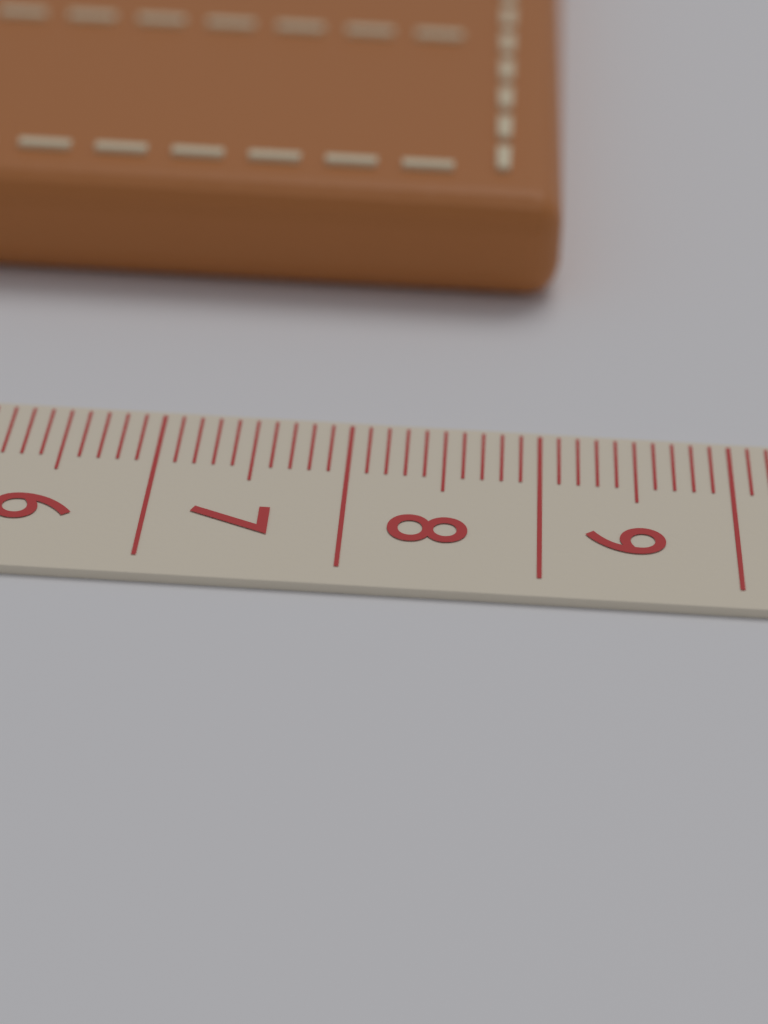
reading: 9.1 cm
